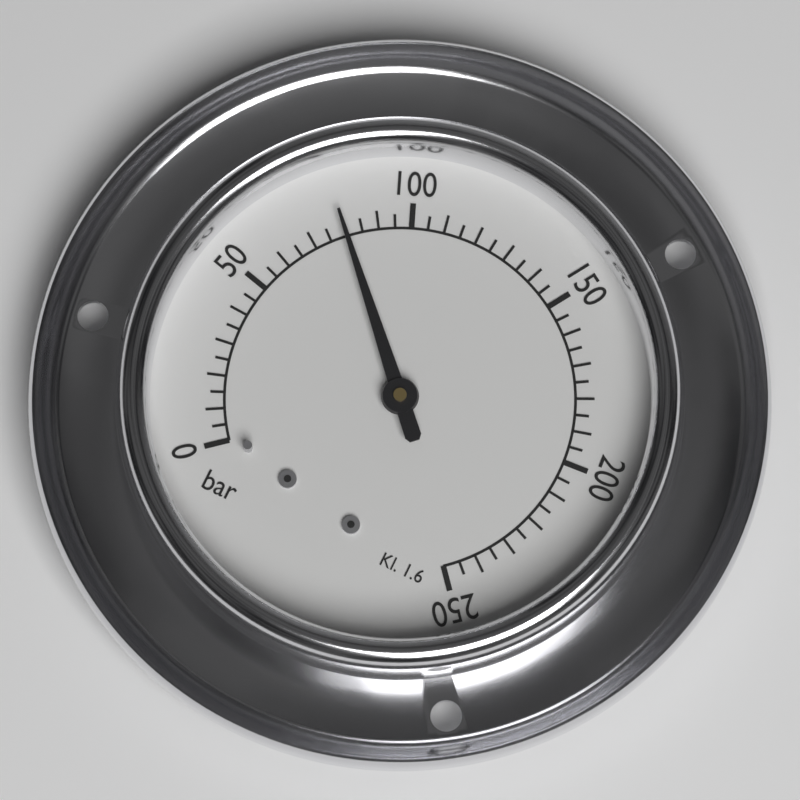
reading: 80 bar
